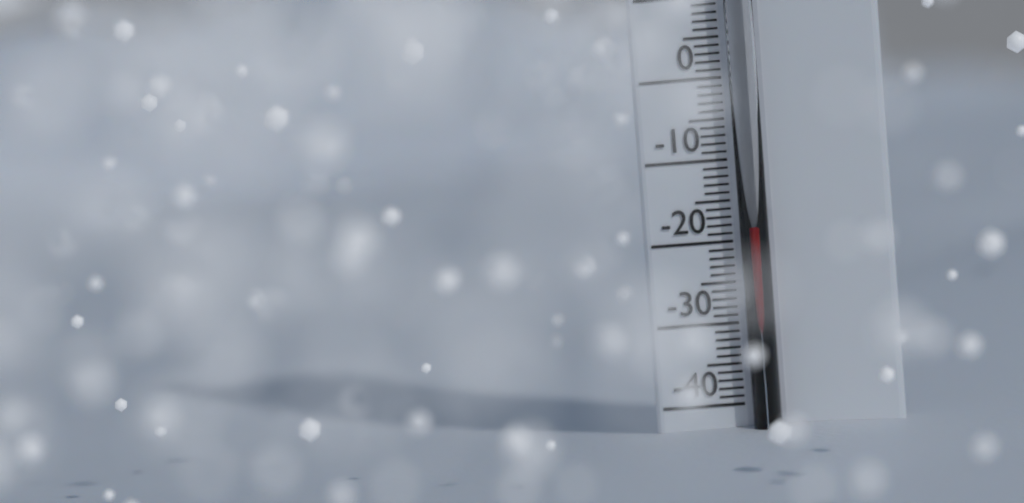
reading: -18 °C
